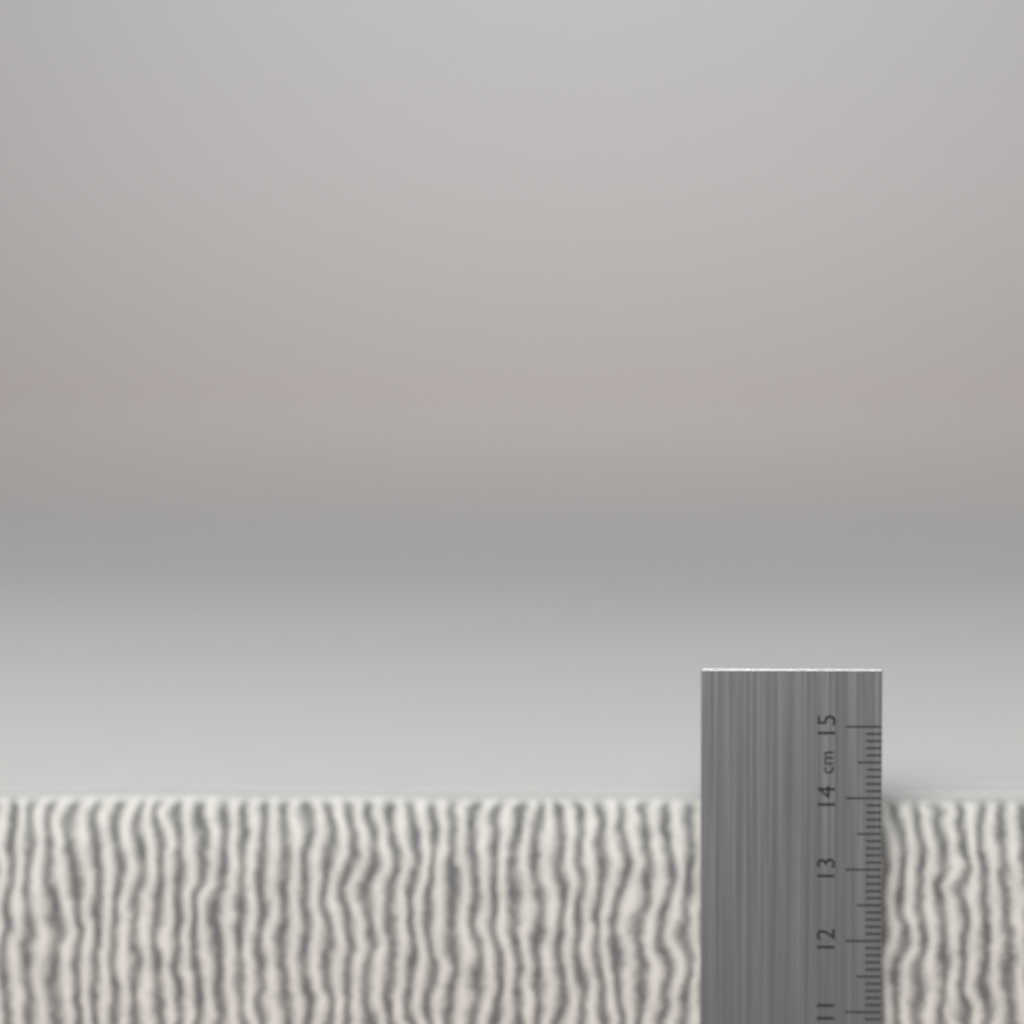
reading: 13.9 cm
